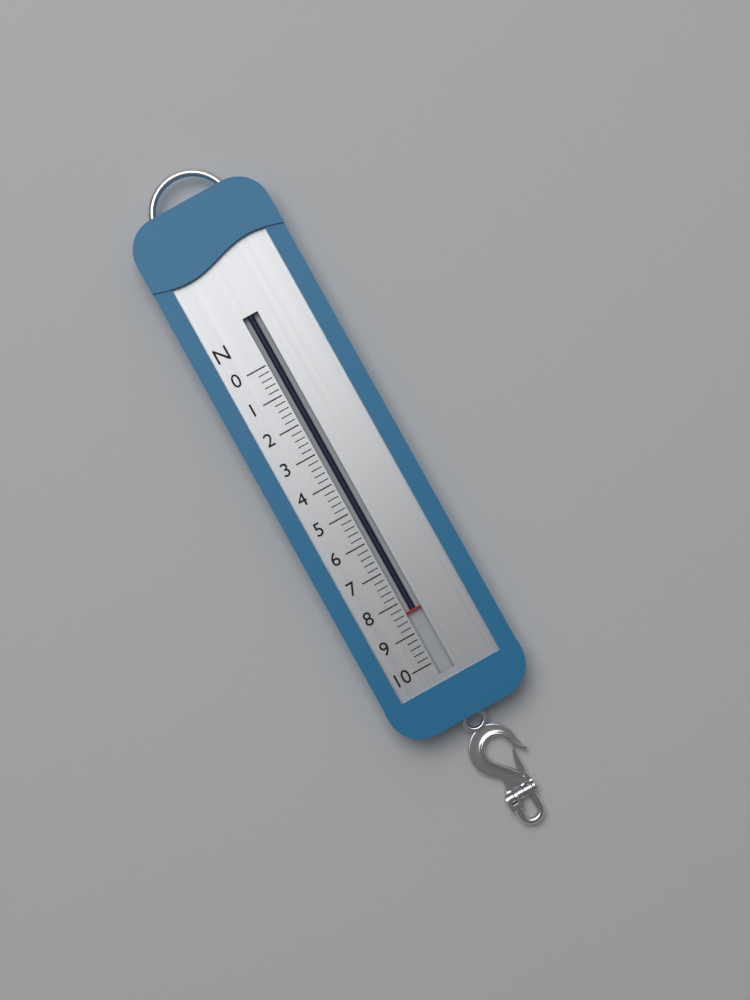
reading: 8.4 N
